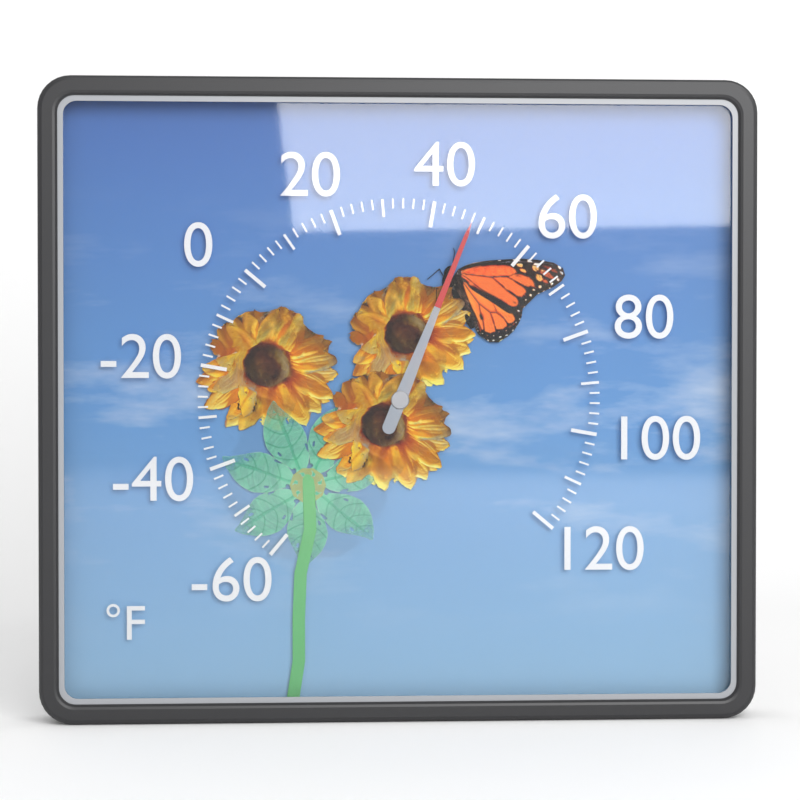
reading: 48 °F
